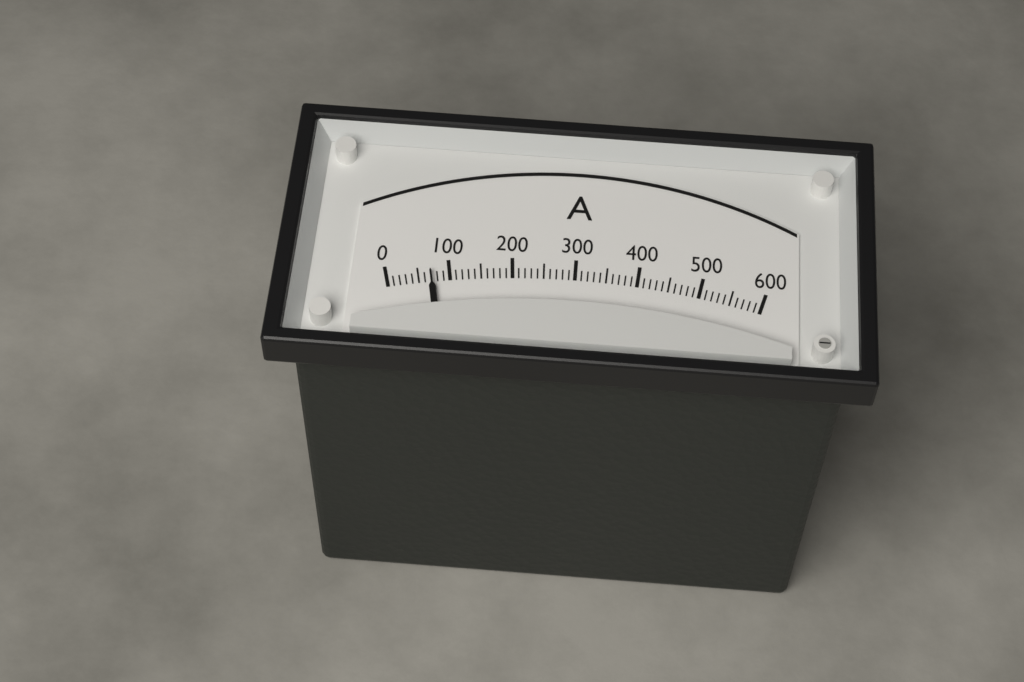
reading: 70 A
